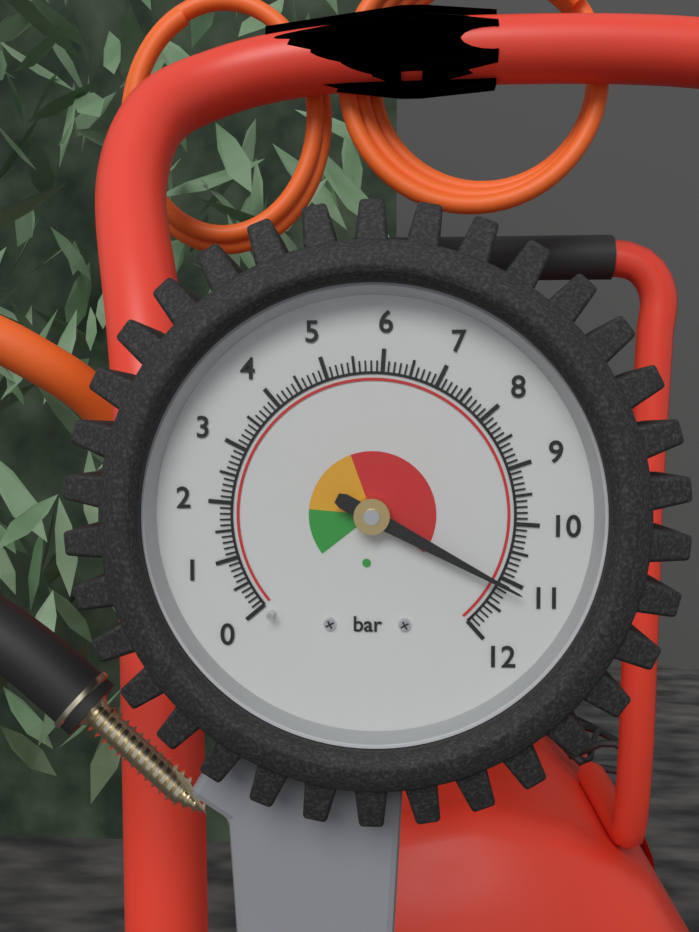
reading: 11.1 bar
